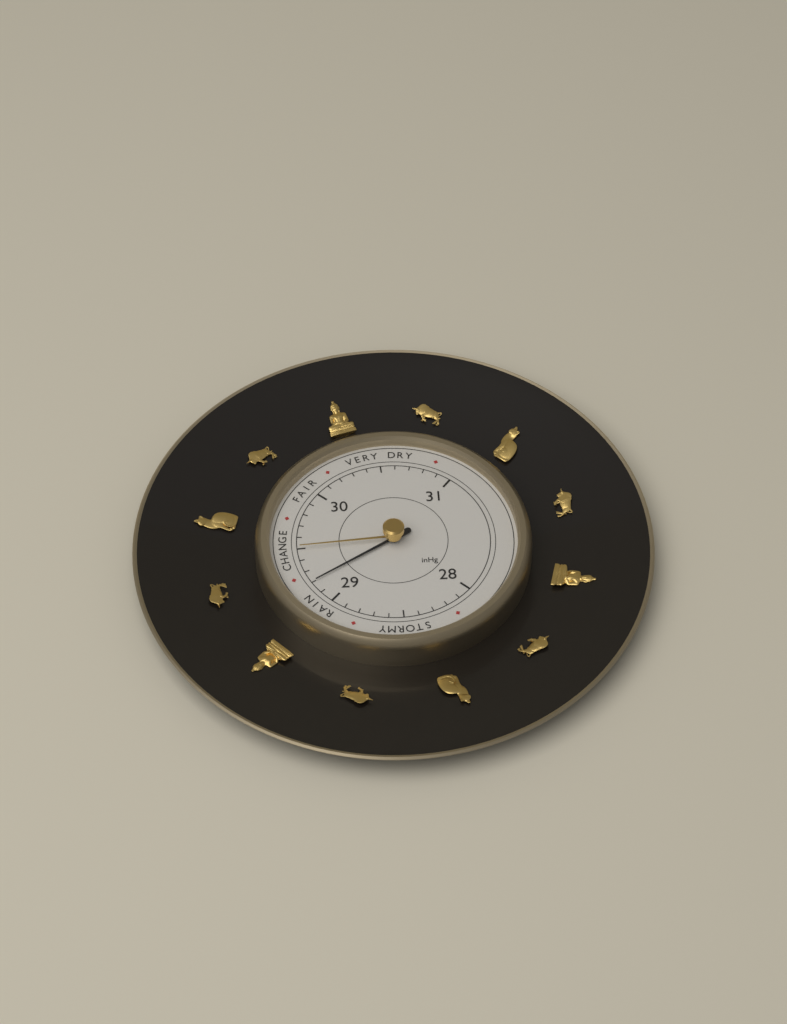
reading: 29.2 inHg
